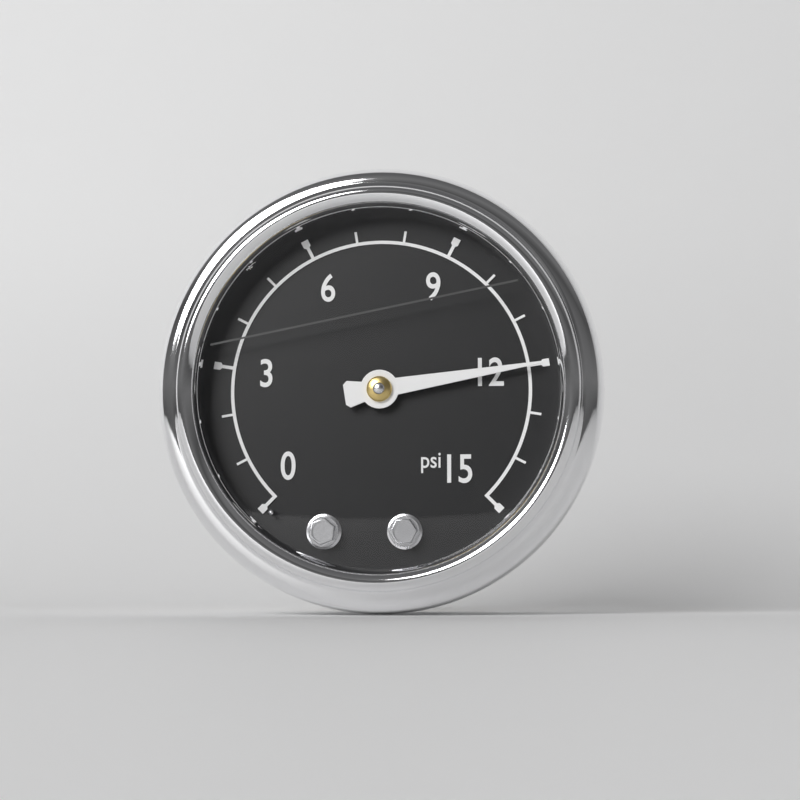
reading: 12 psi
